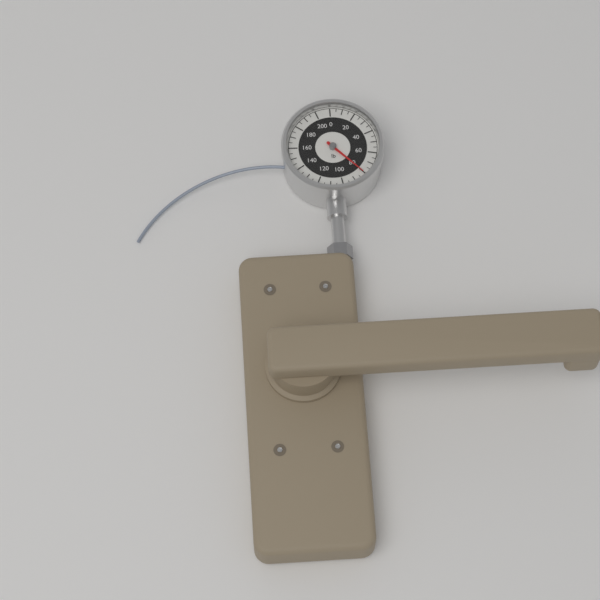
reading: 80 lb
